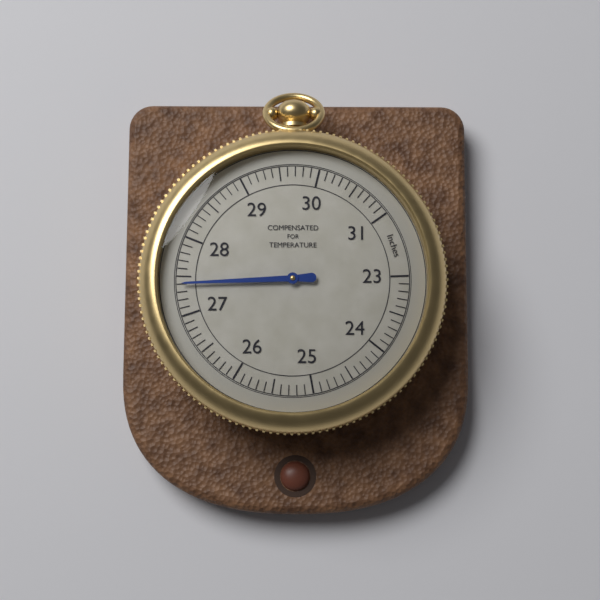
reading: 27.4 inches
